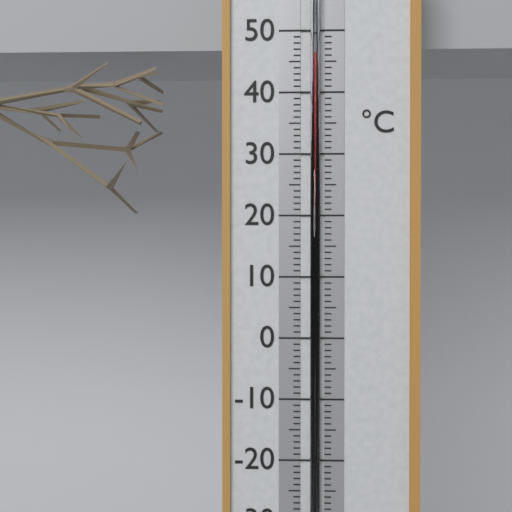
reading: 46 °C
